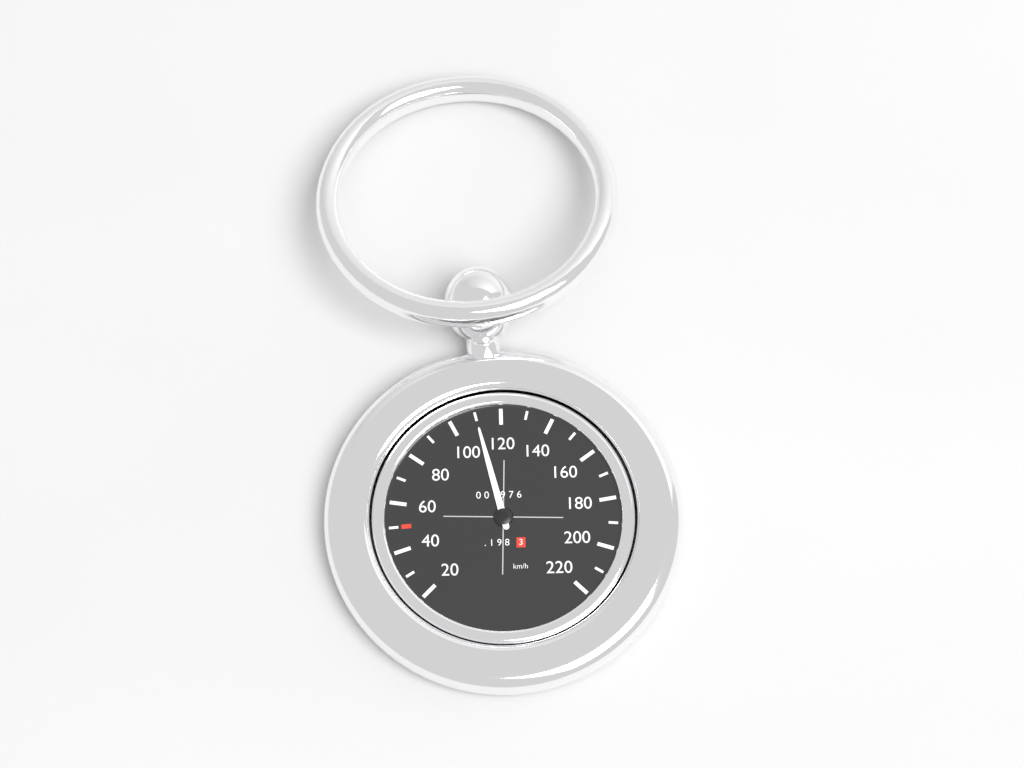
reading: 110 km/h
